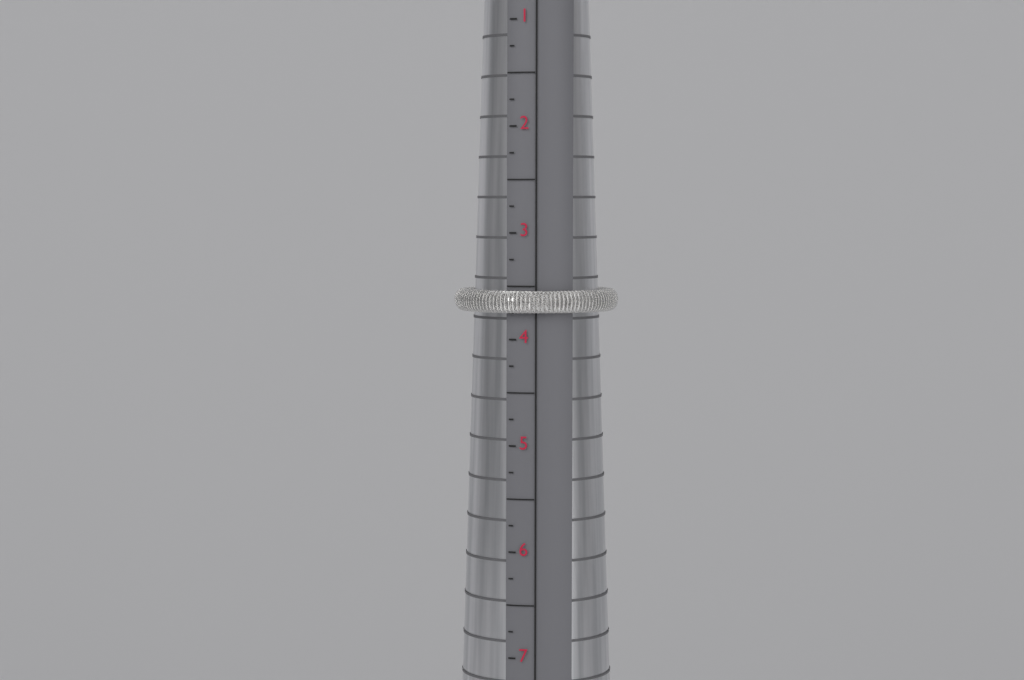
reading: 3.75 (no unit)
